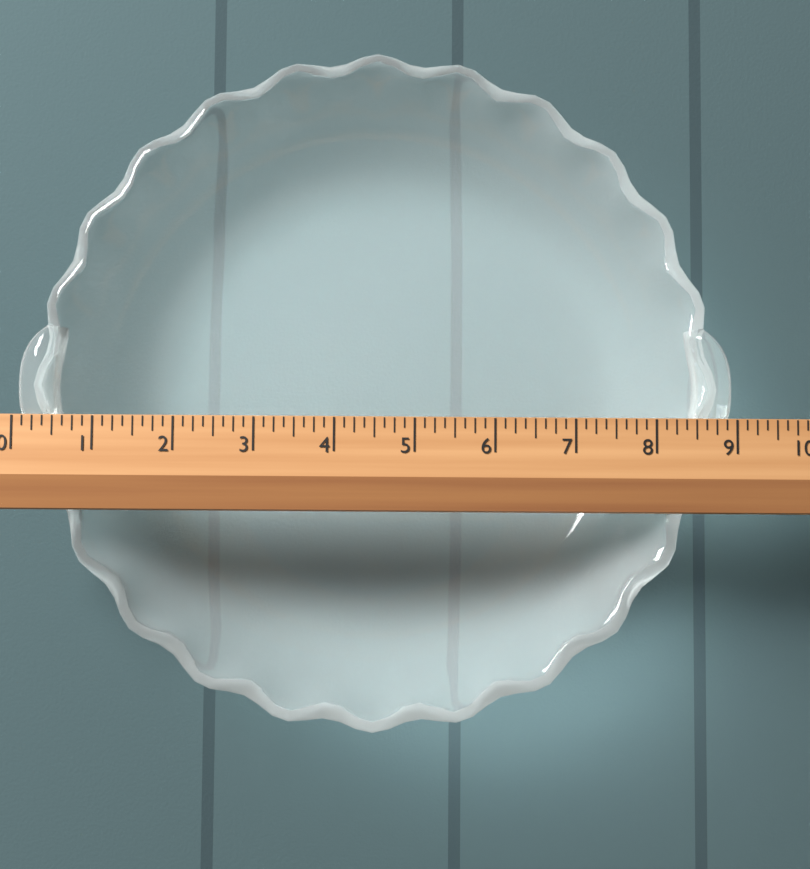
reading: 9.000 (no unit)
